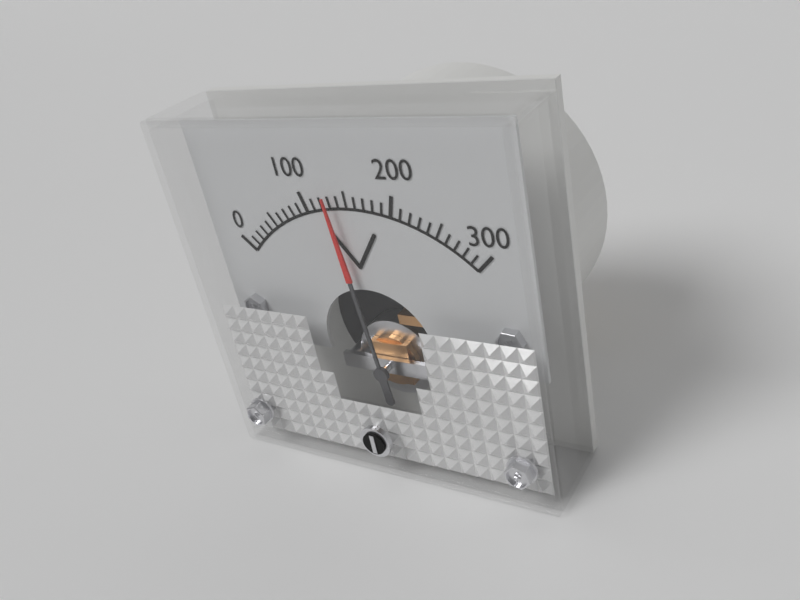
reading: 130 V
